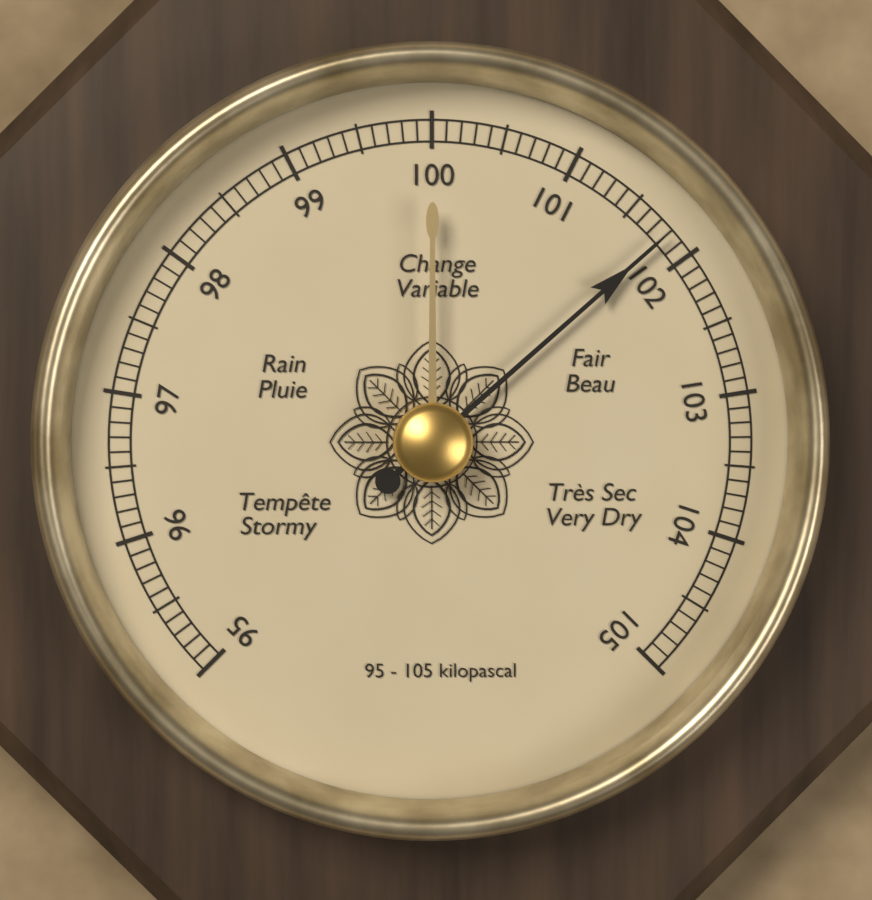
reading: 101.8 kPa
